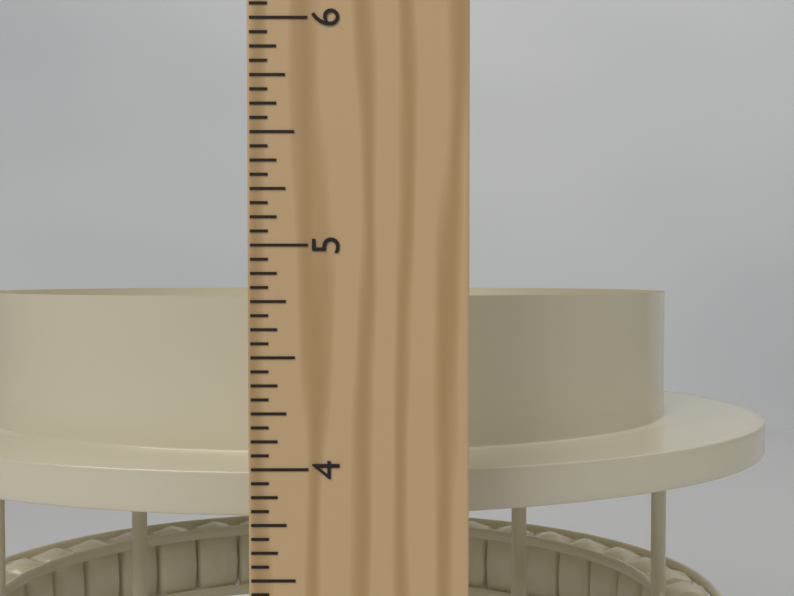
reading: 4.7500 in
